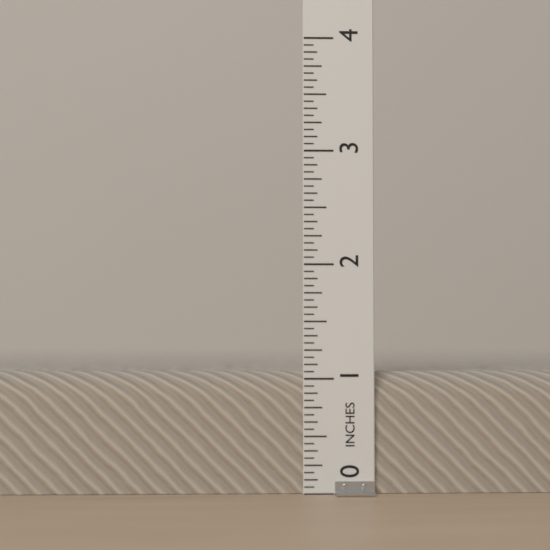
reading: 1.0625 in
